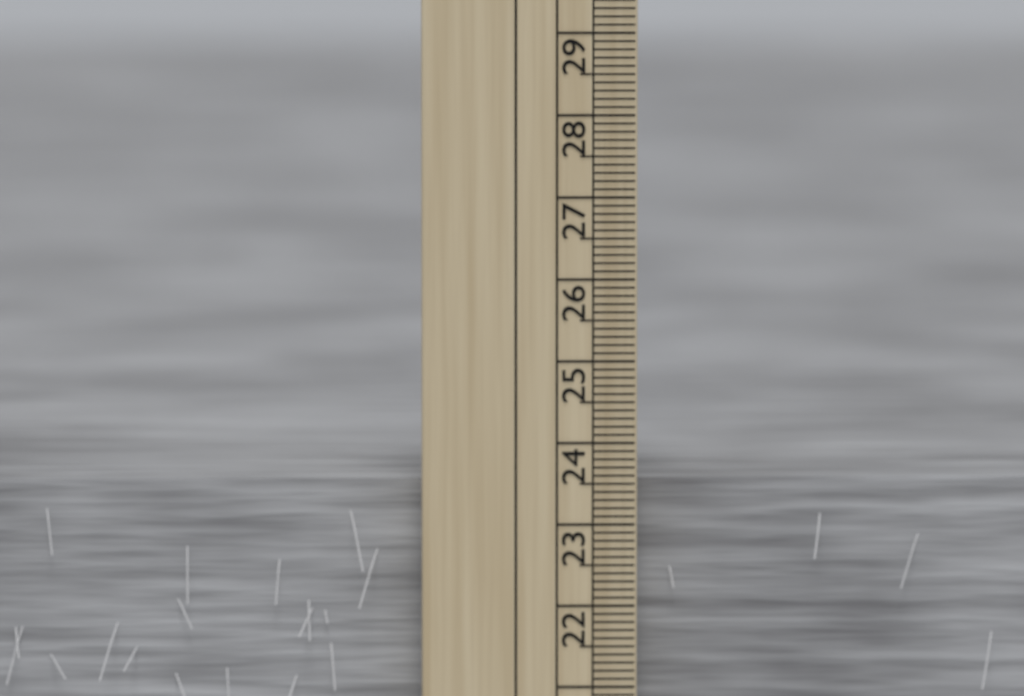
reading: 23.5 cm
